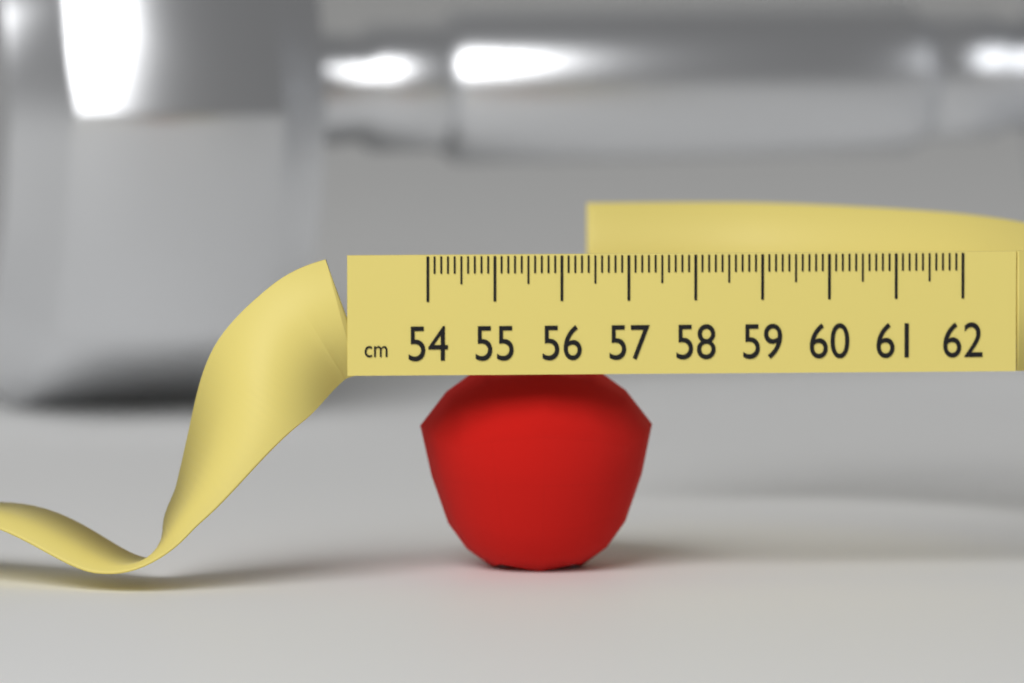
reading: 57.5 cm
